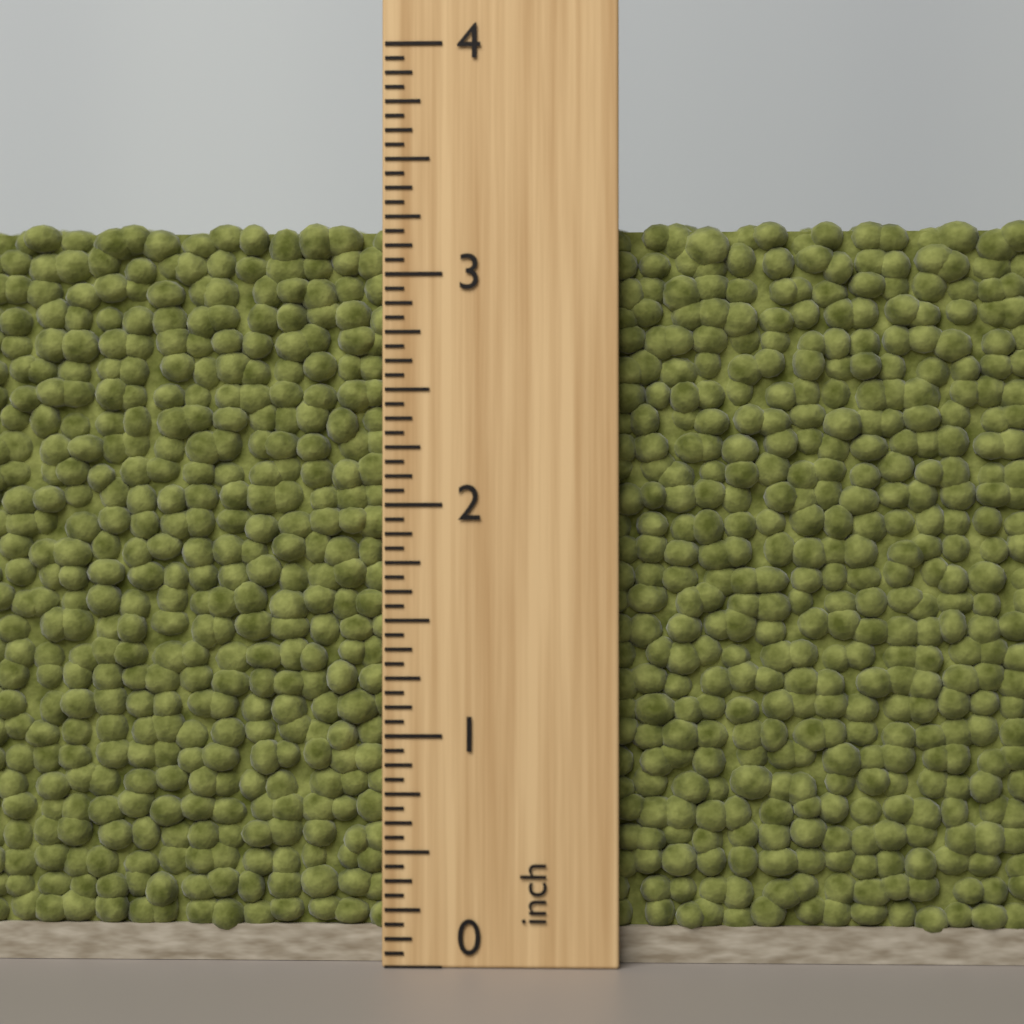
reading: 3.2500 inch
